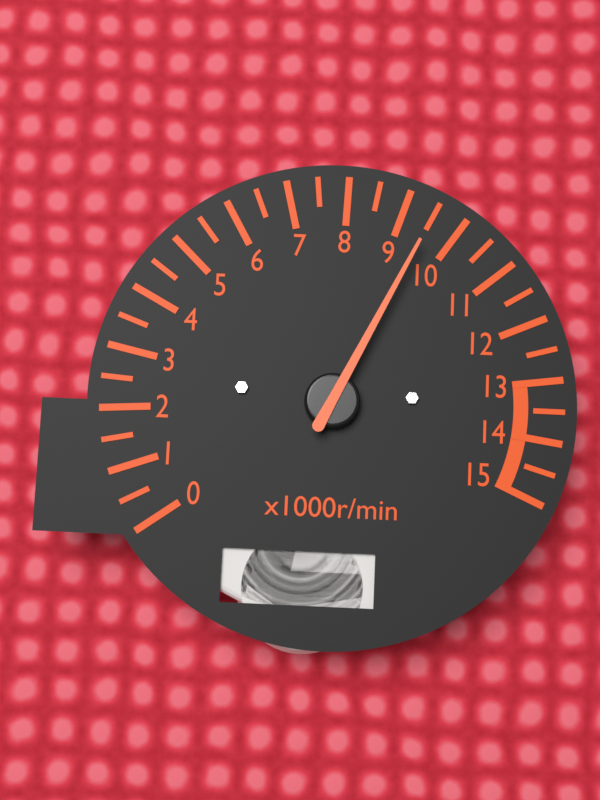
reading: 9.5 x1000r/min
